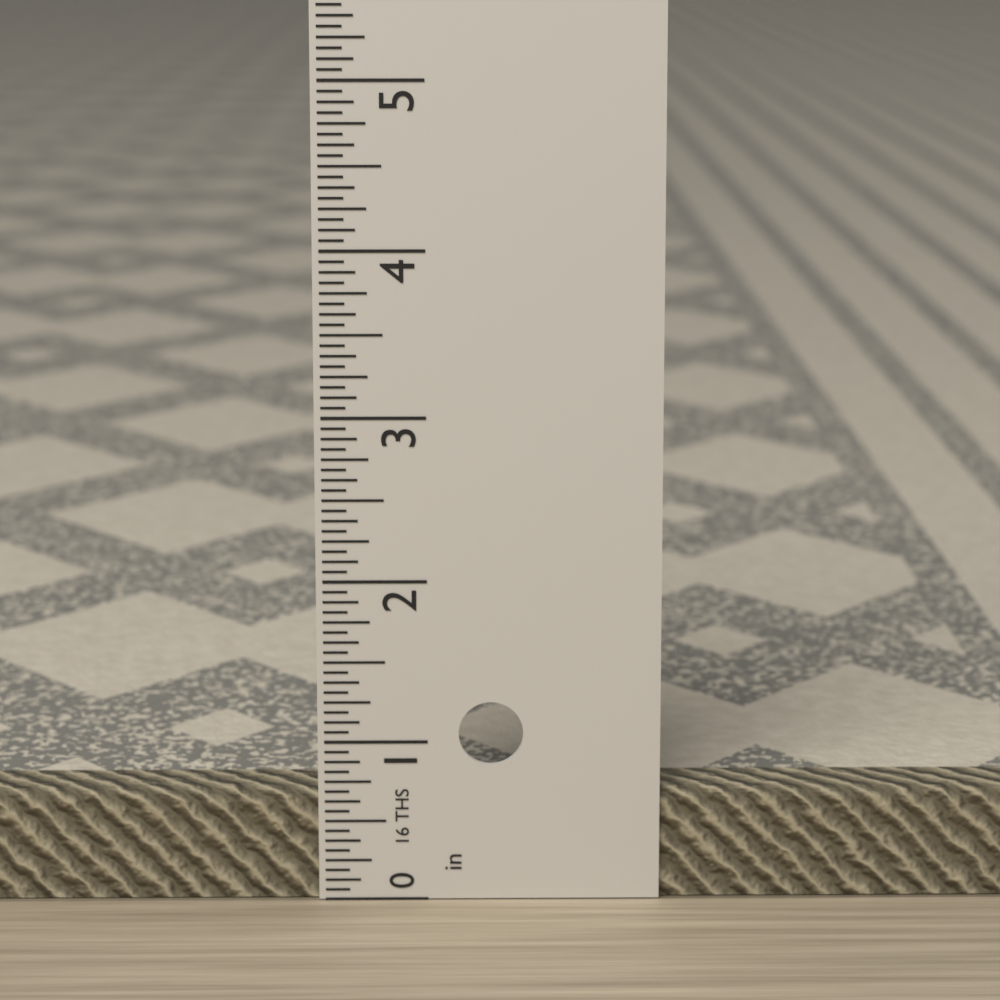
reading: 0.6875 in
